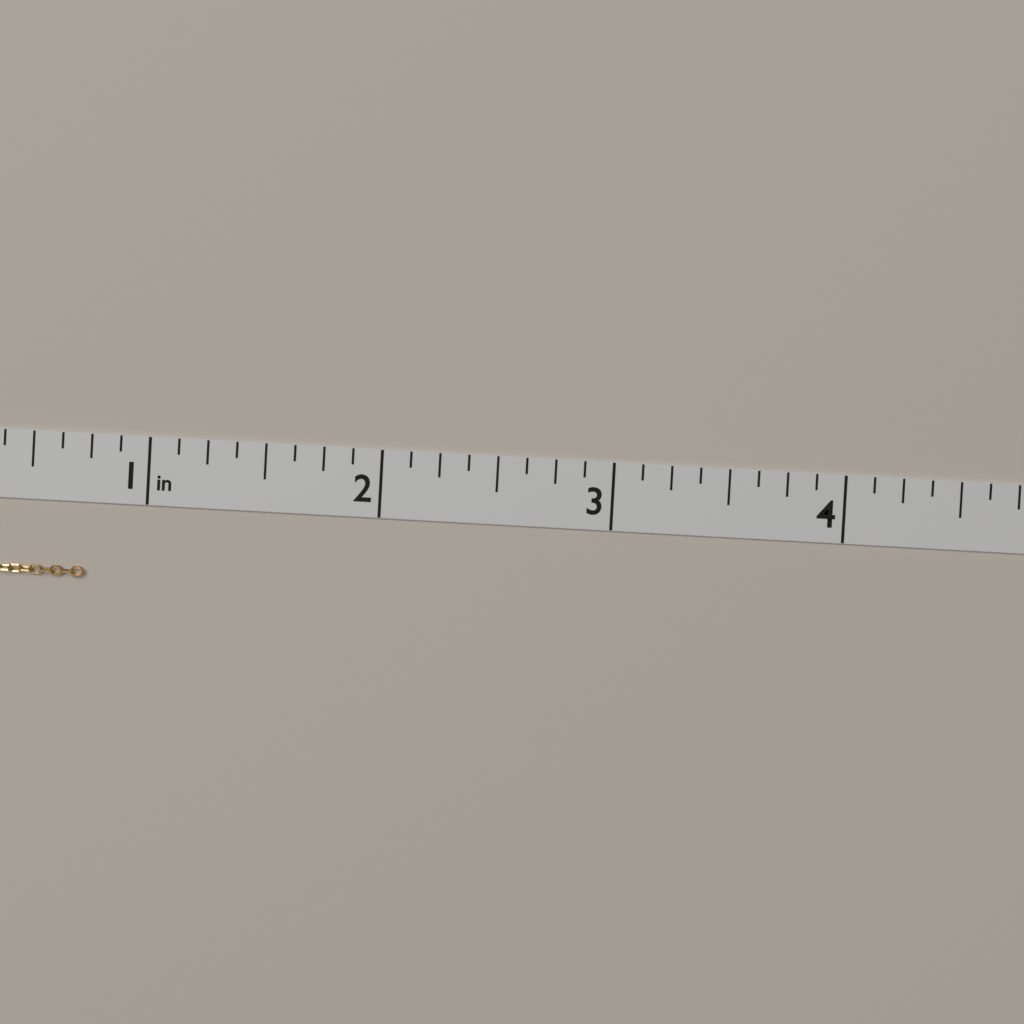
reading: 0.750 in
